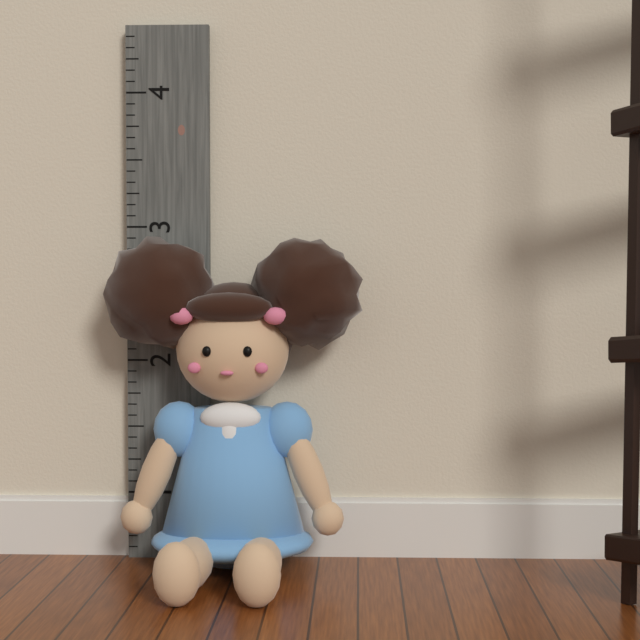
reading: 2.916667 (no unit)
